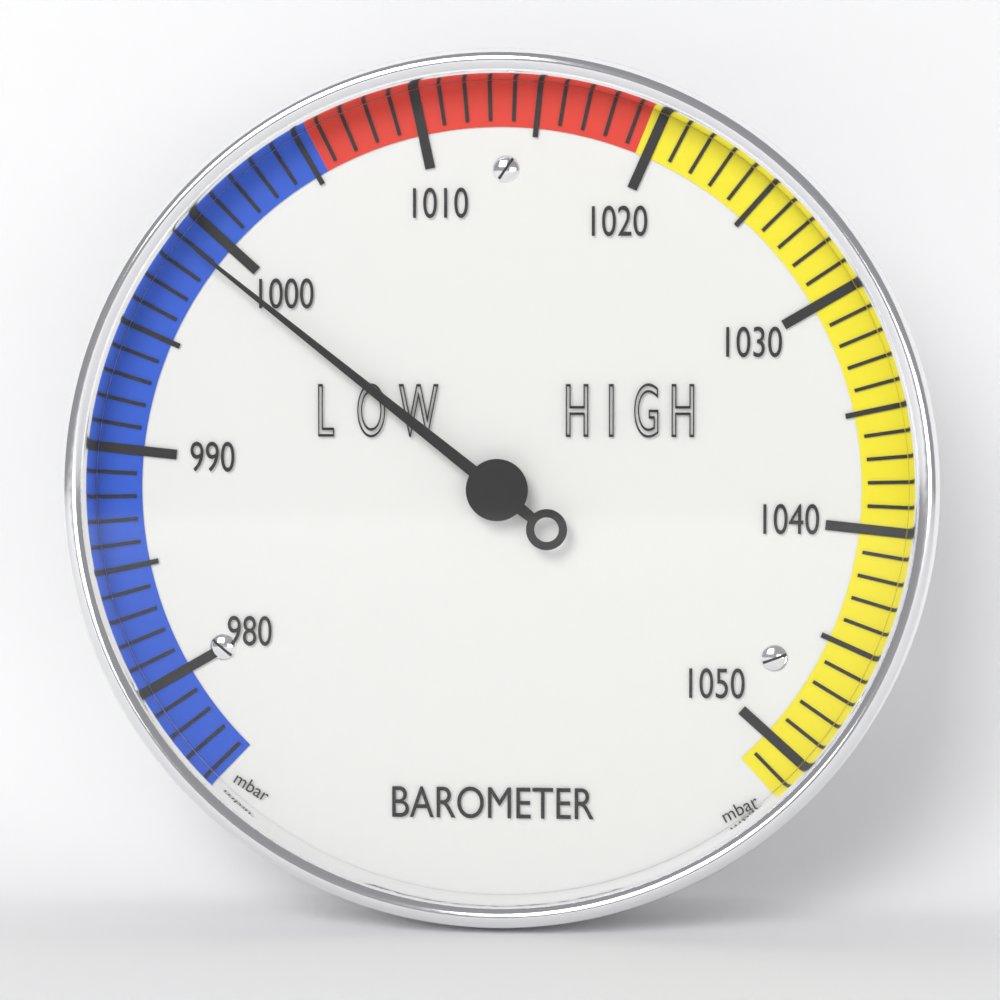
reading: 999 mbar
